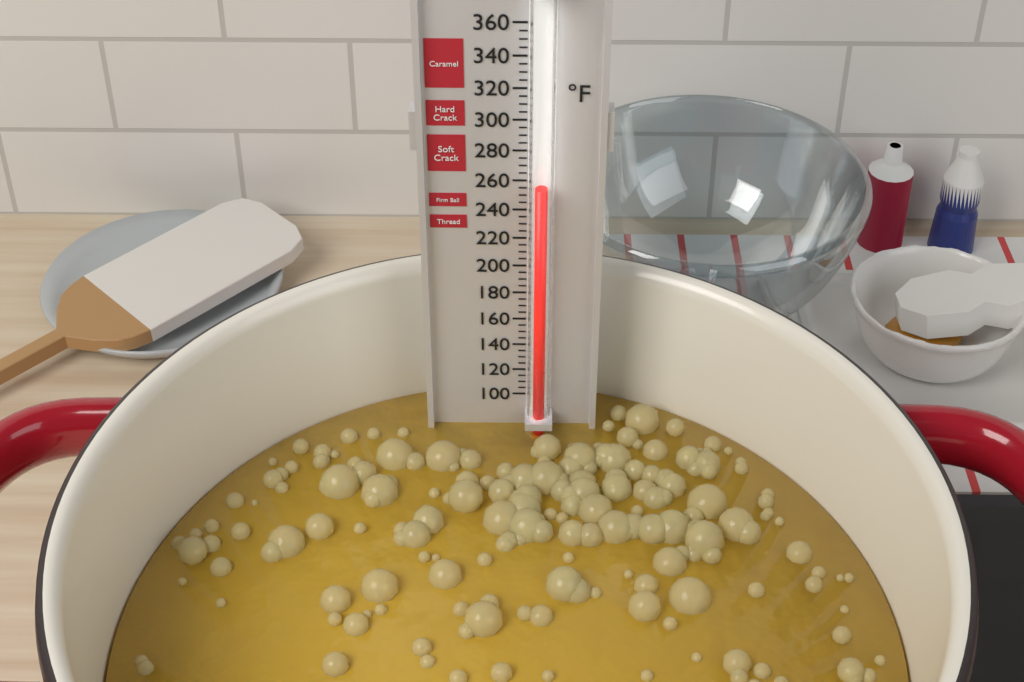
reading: 260 °F
